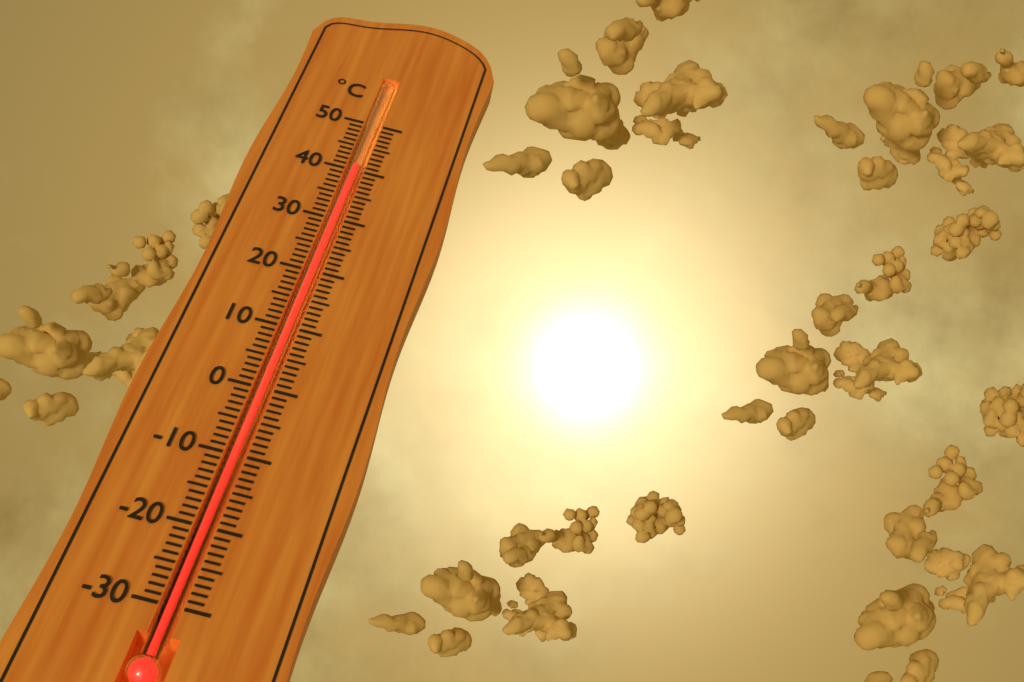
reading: 41 °C
